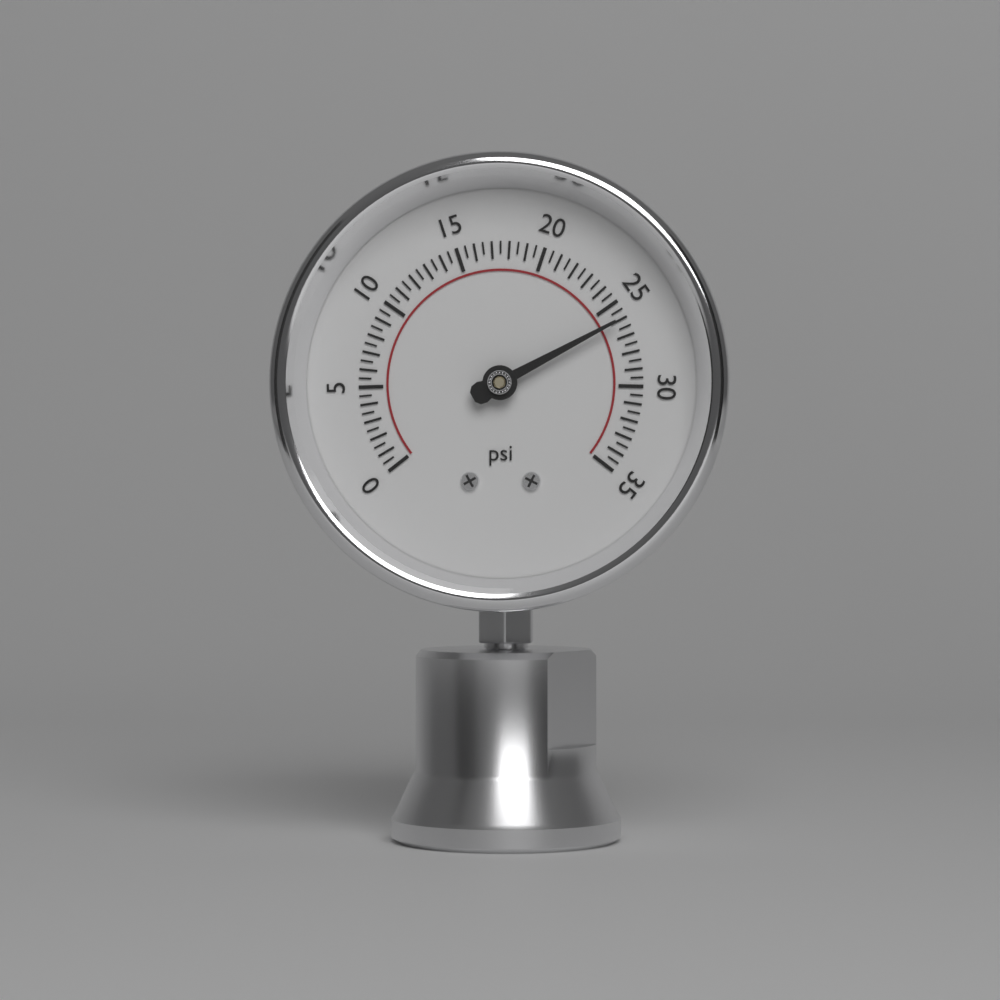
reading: 26.0 psi
